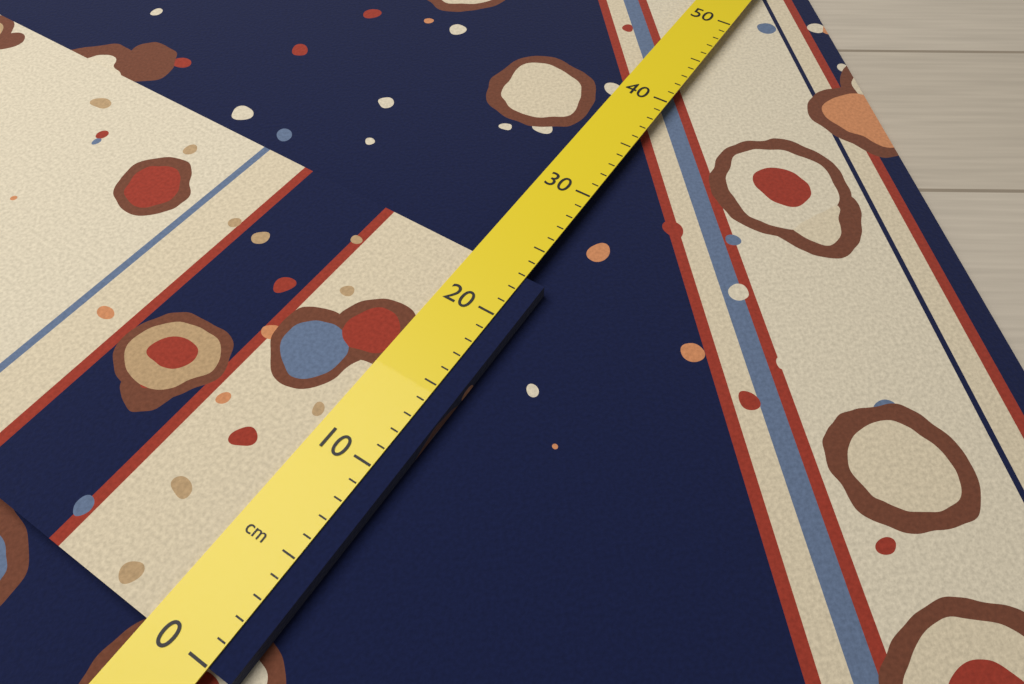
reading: 23 cm
